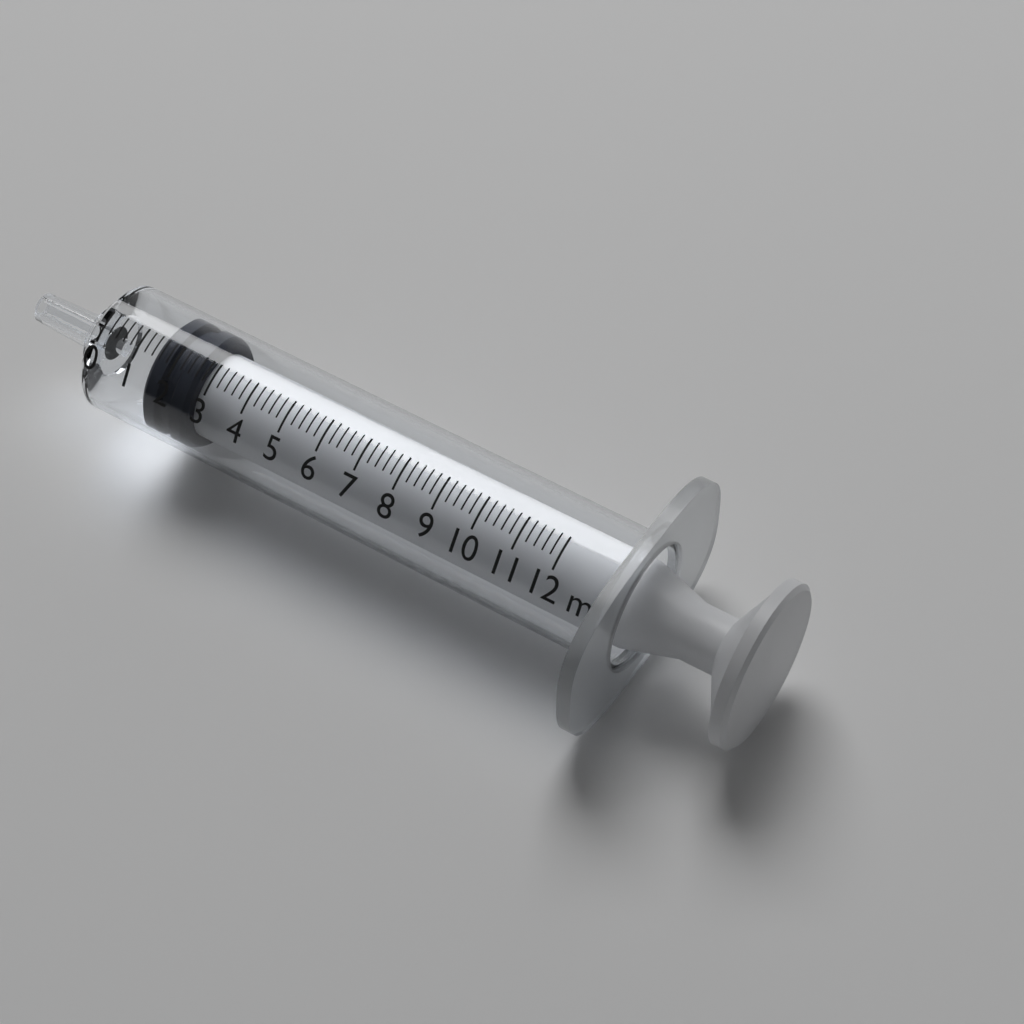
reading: 1.4 ml
